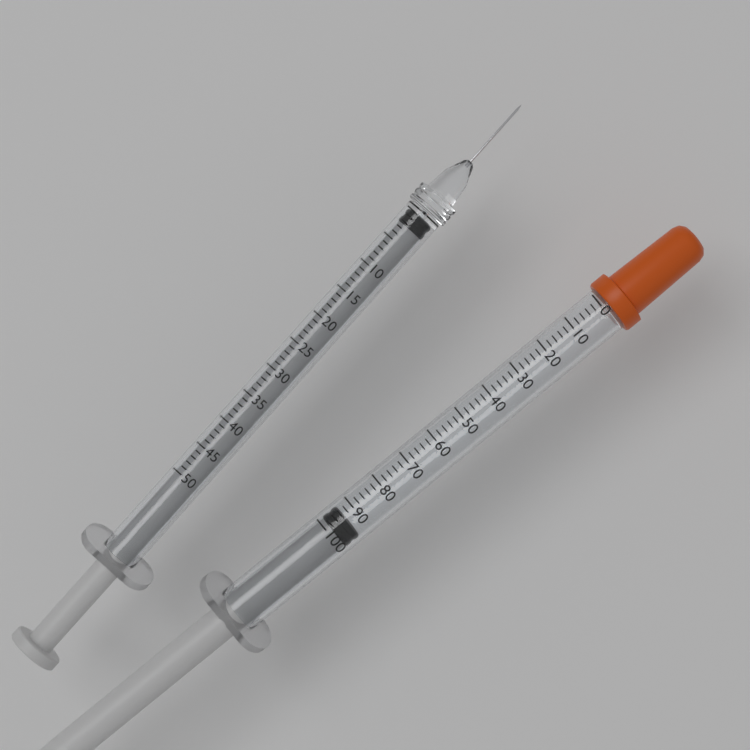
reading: 94 (no unit)
